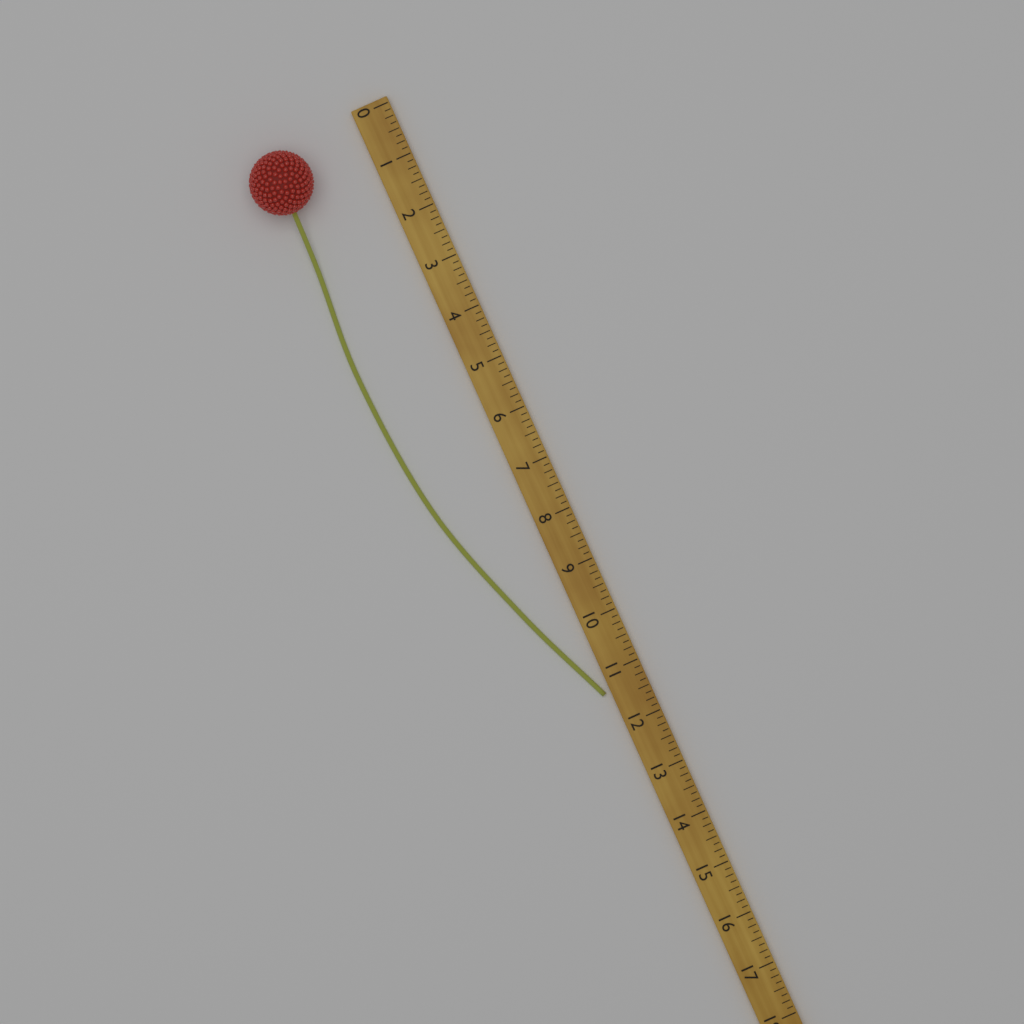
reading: 11.375 (no unit)
